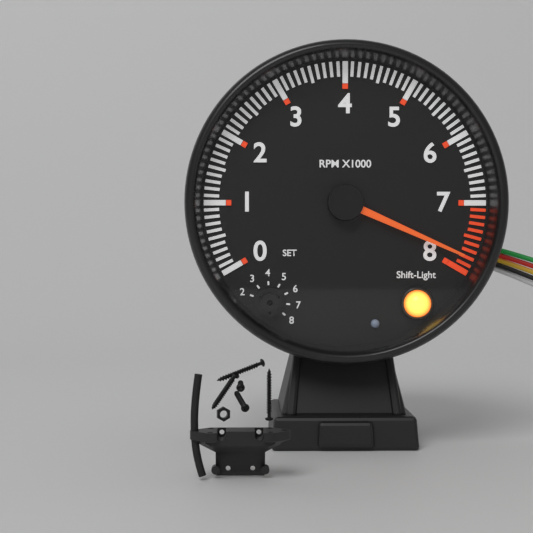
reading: 7800 RPM
